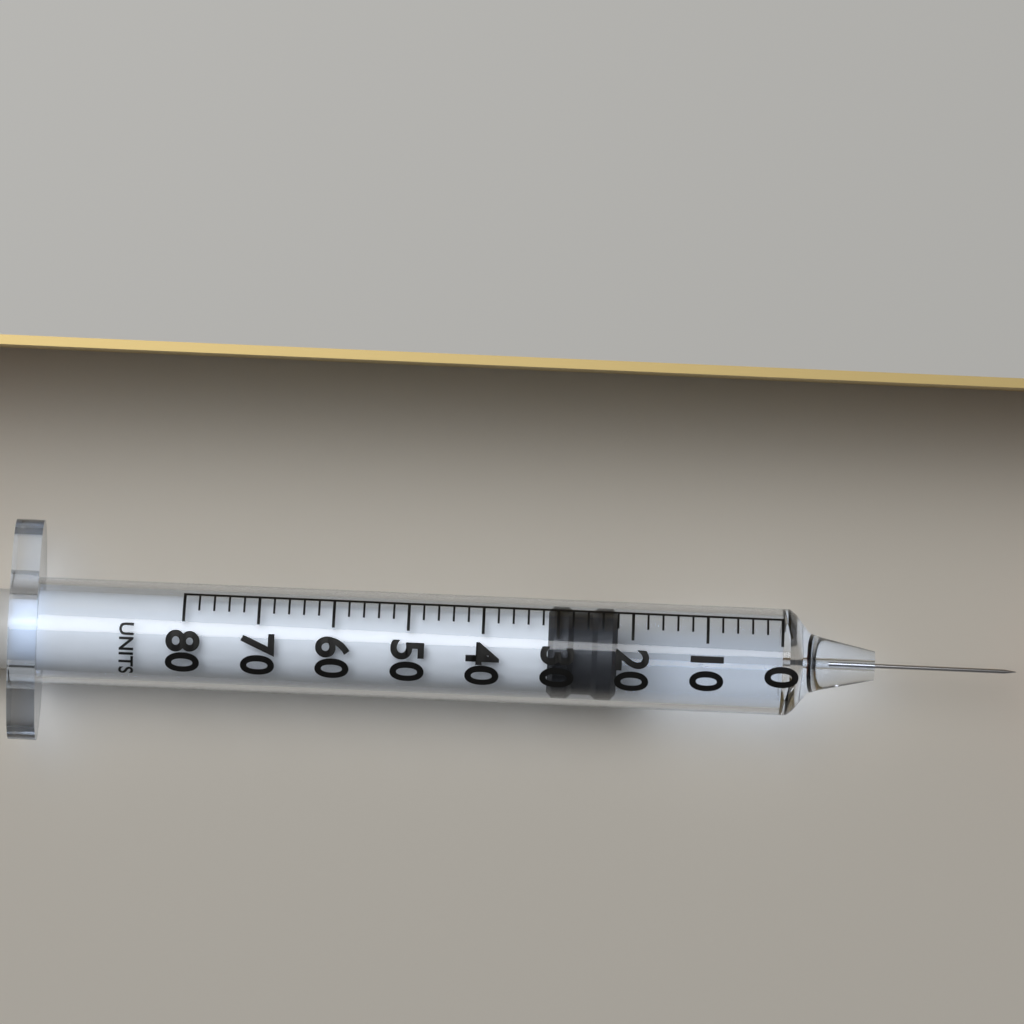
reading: 22 units
